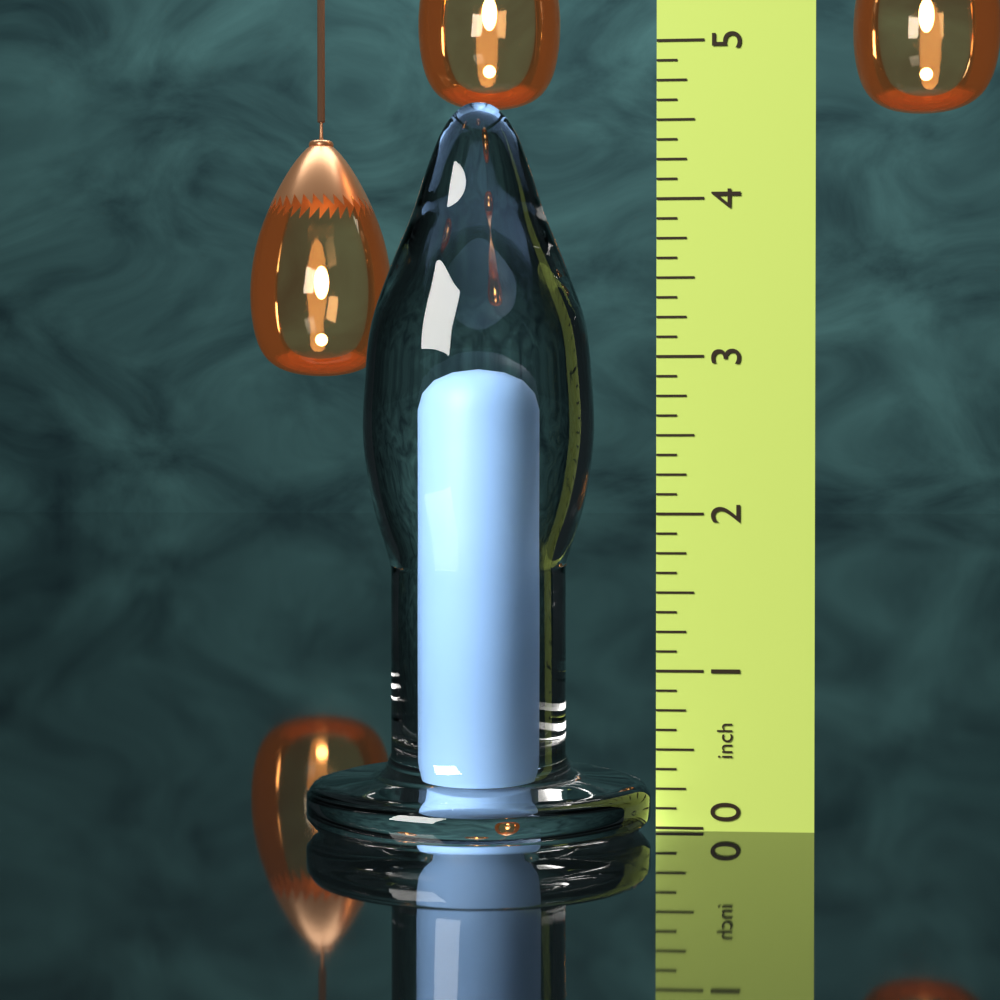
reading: 4.625 in
